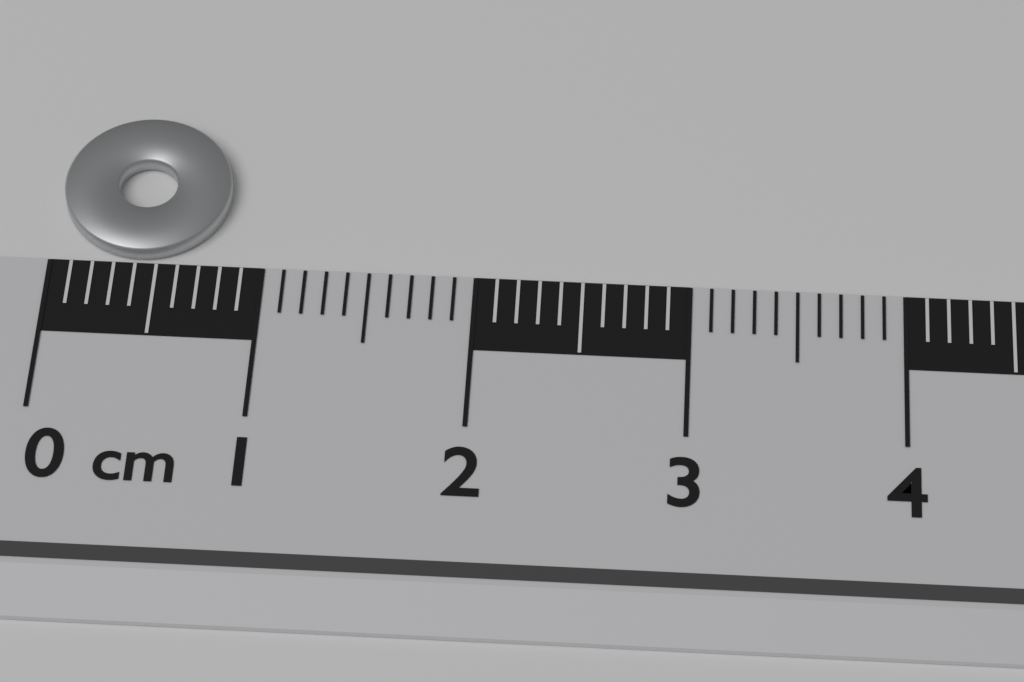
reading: 0.8 cm
